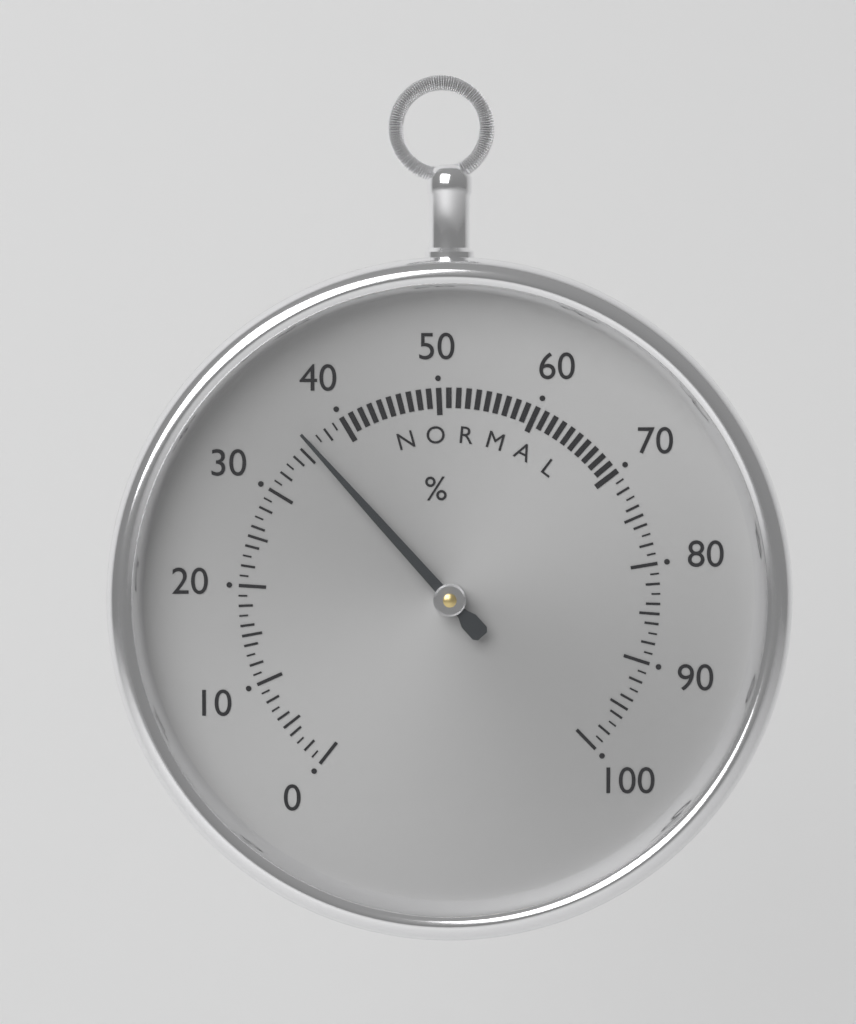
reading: 36 %
